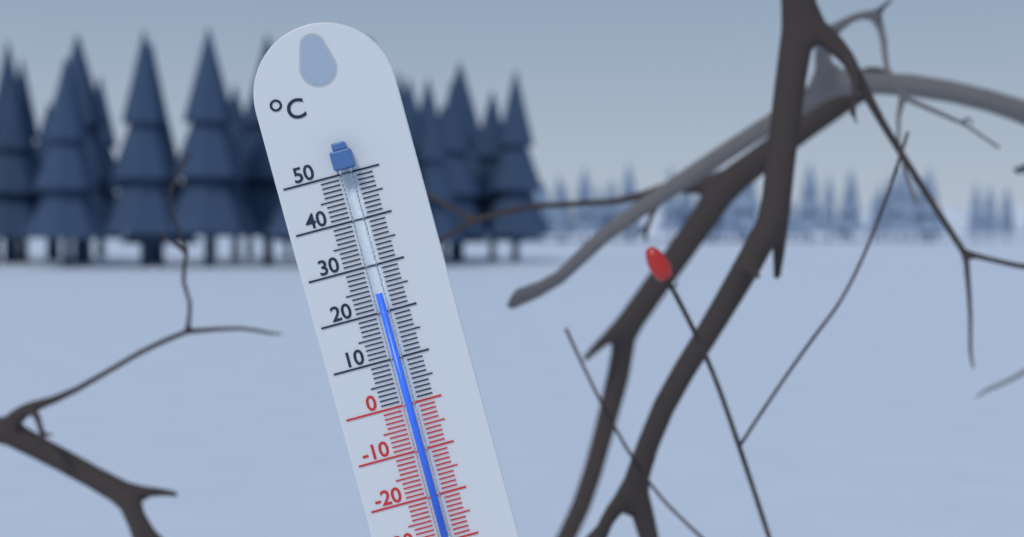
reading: 24 °C
